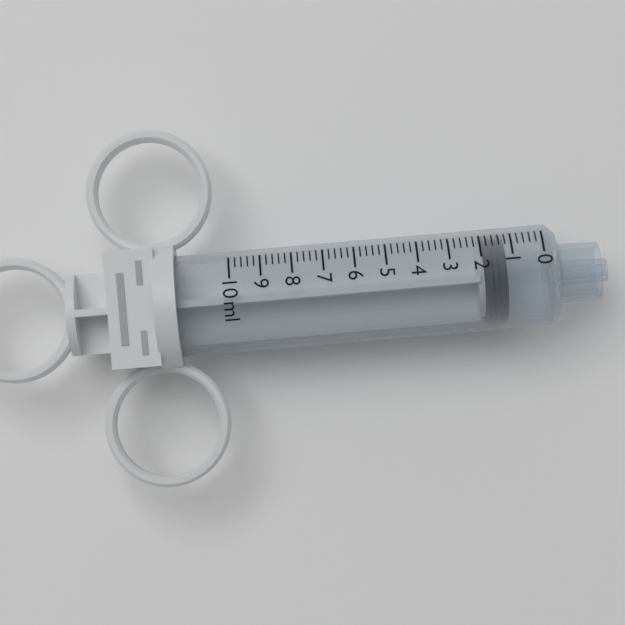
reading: 1.2 ml
